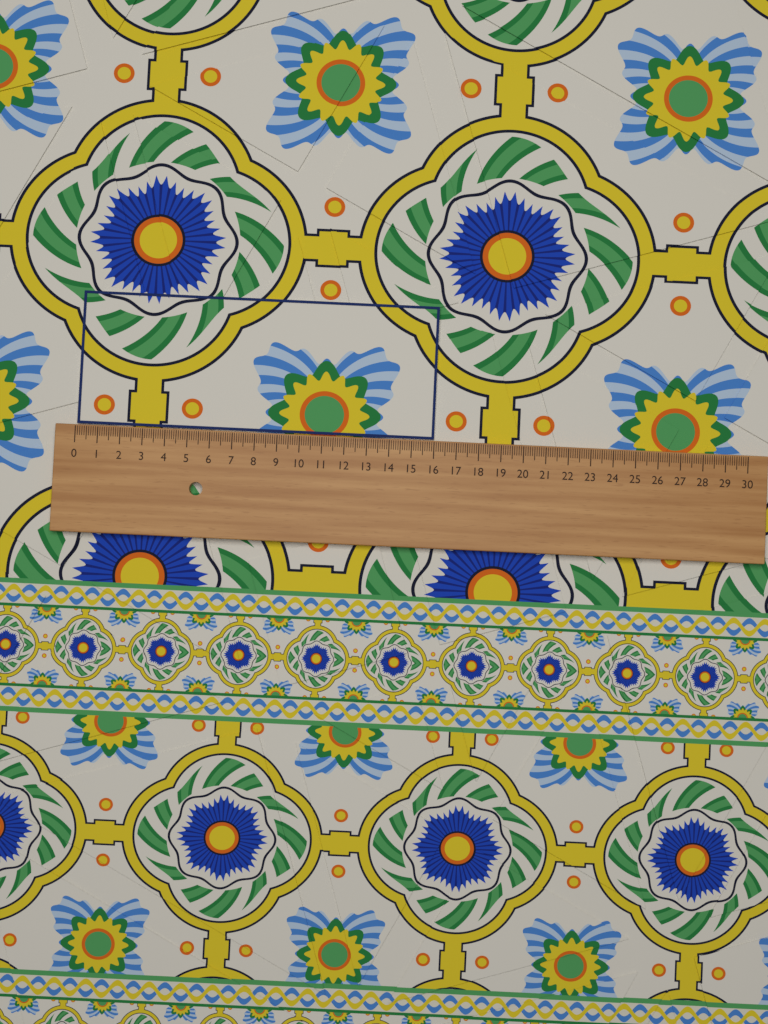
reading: 16.0 (no unit)
